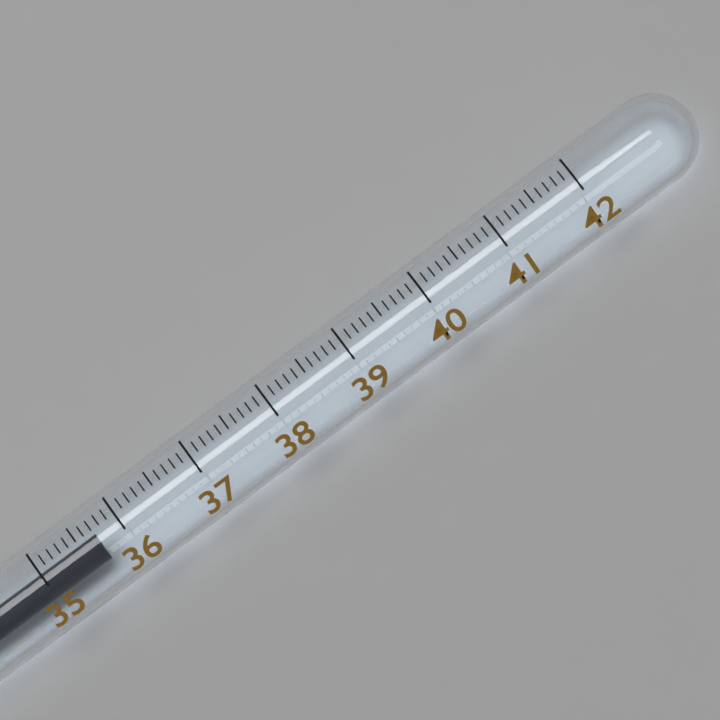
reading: 35.7 (no unit)
